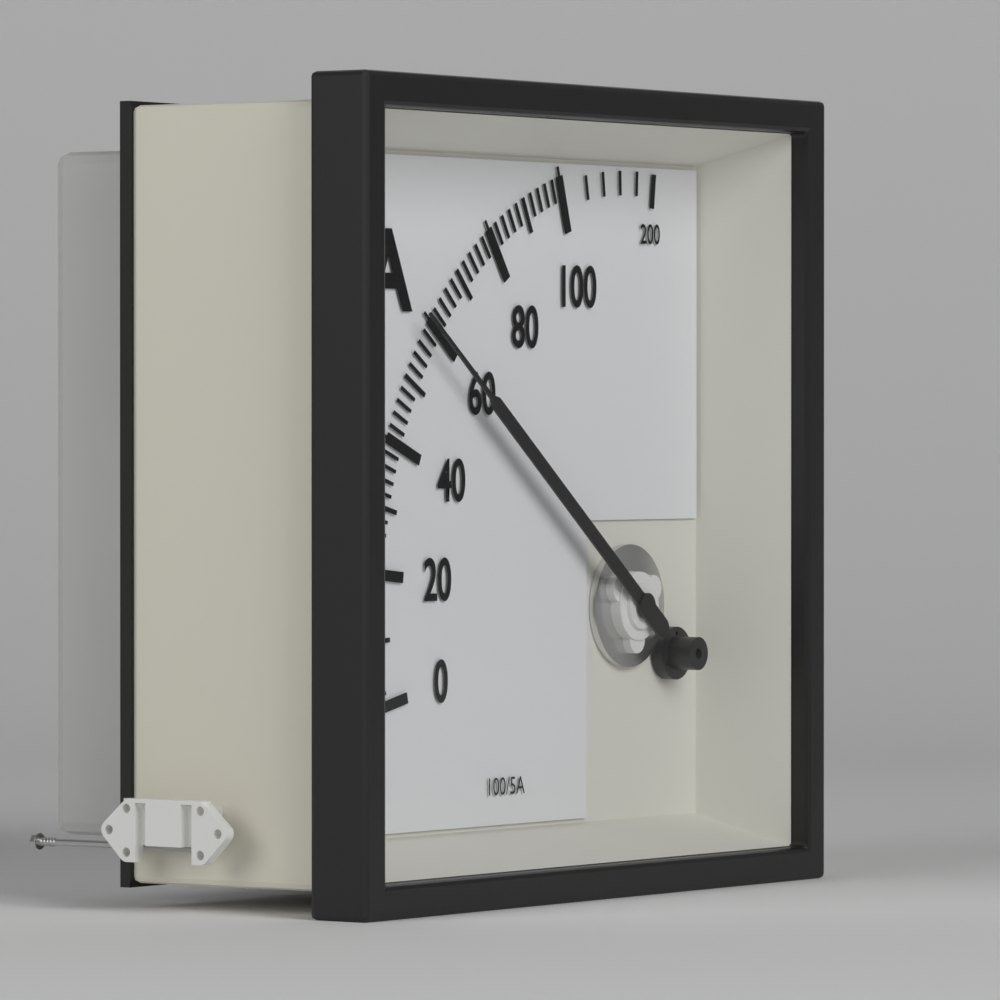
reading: 58 A
